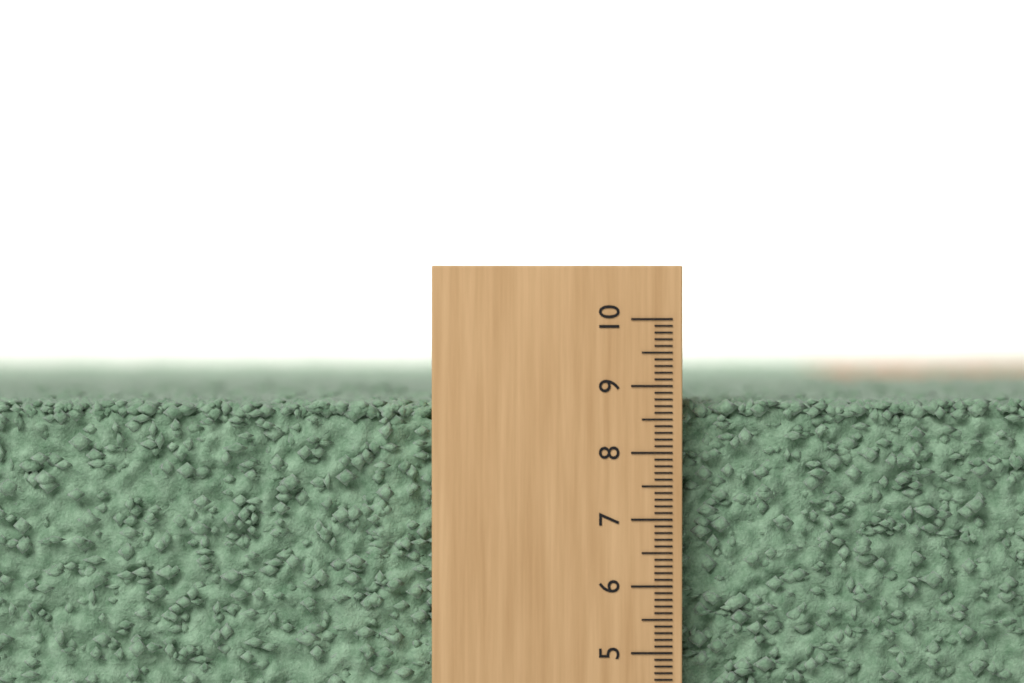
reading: 8.8 (no unit)
